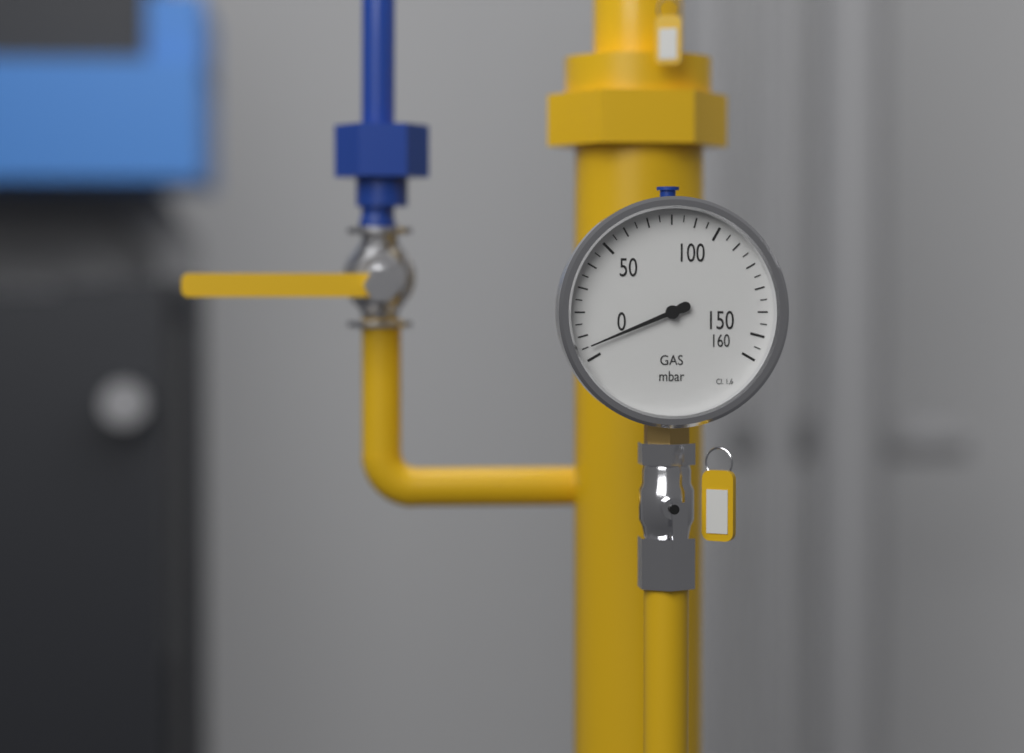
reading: 5 mbar
